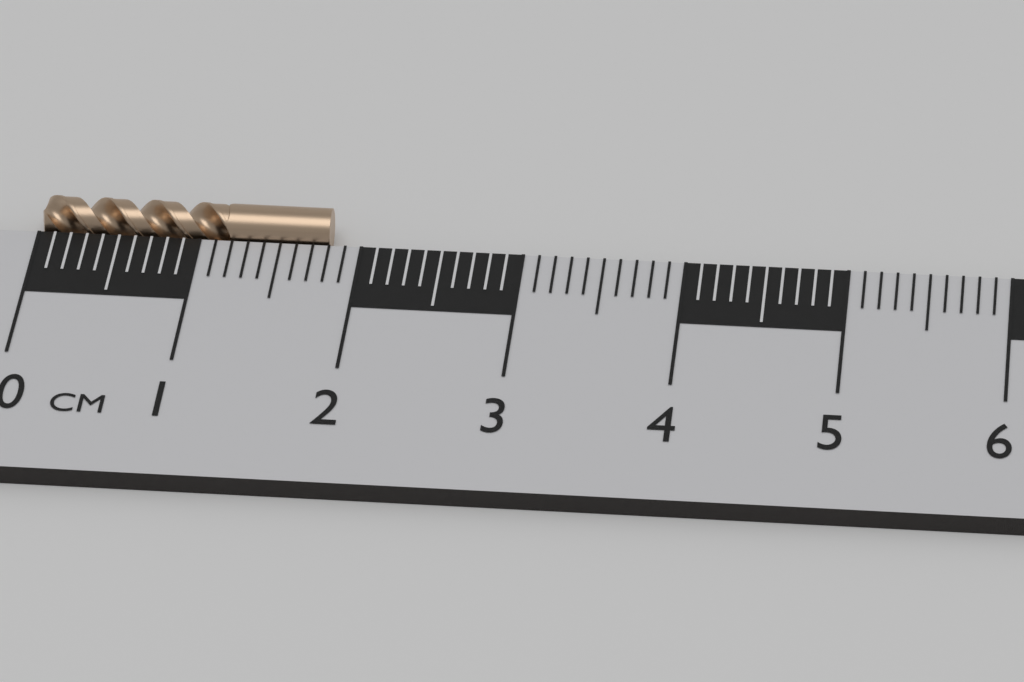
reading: 1.8 cm
